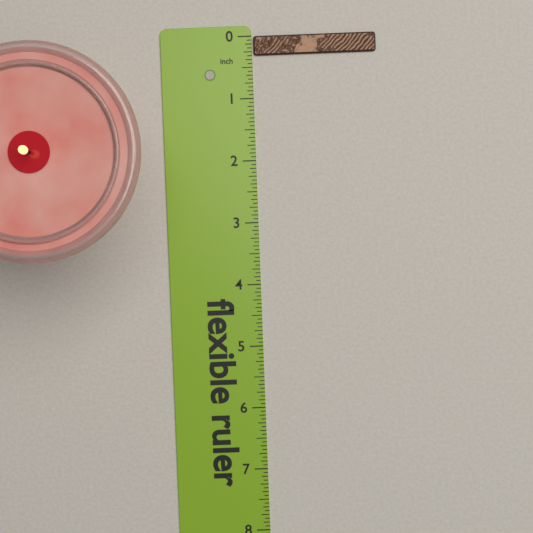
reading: 0.3125 in
